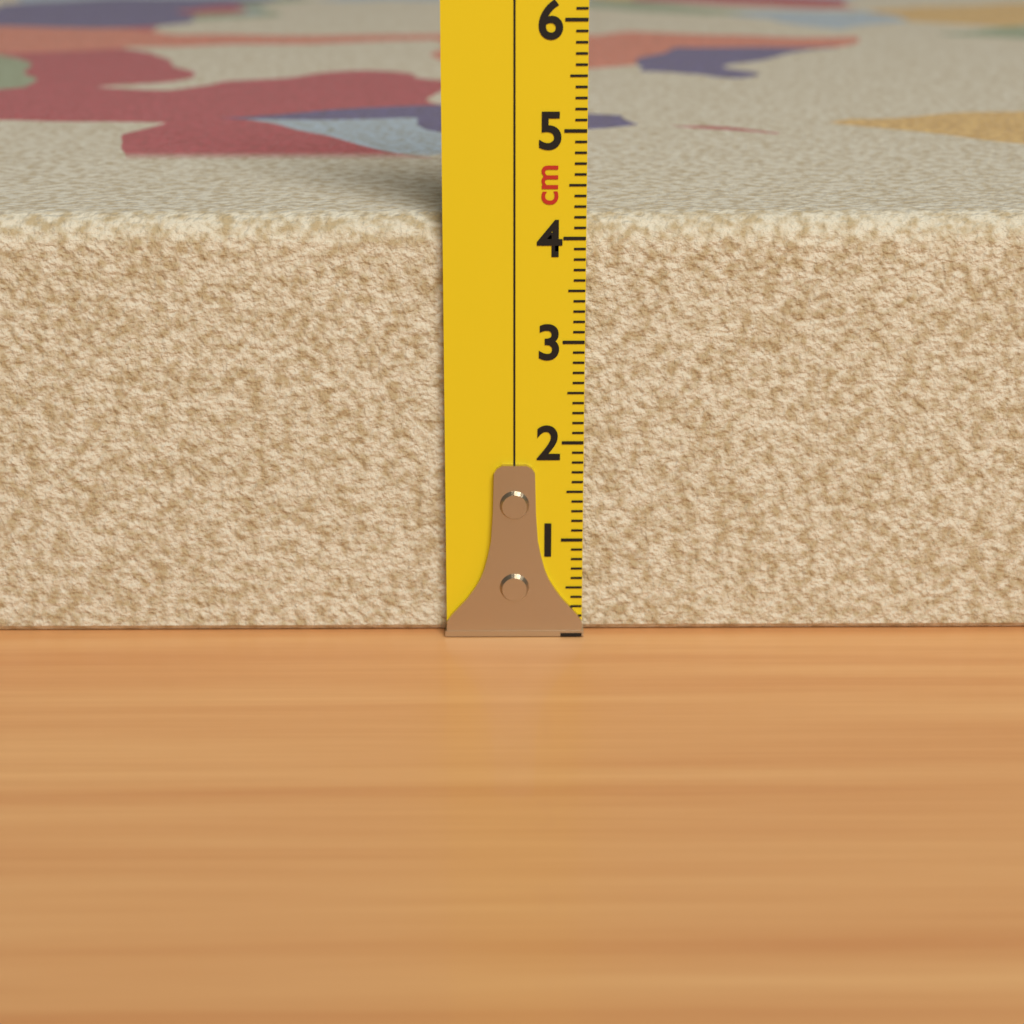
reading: 4.2 cm
